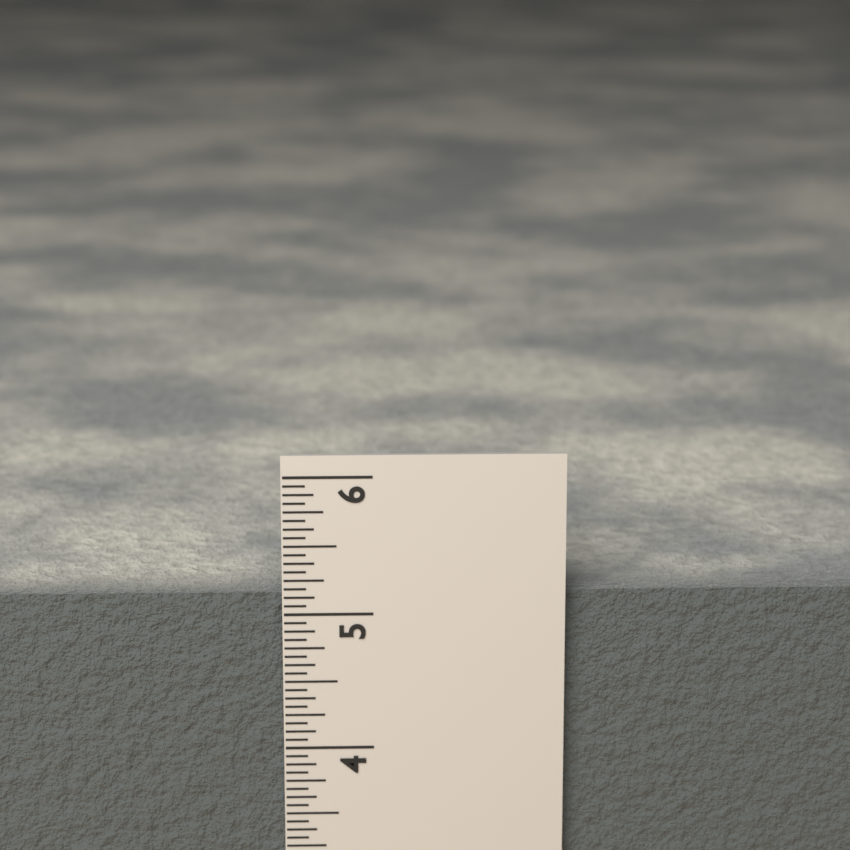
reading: 5.1250 in
